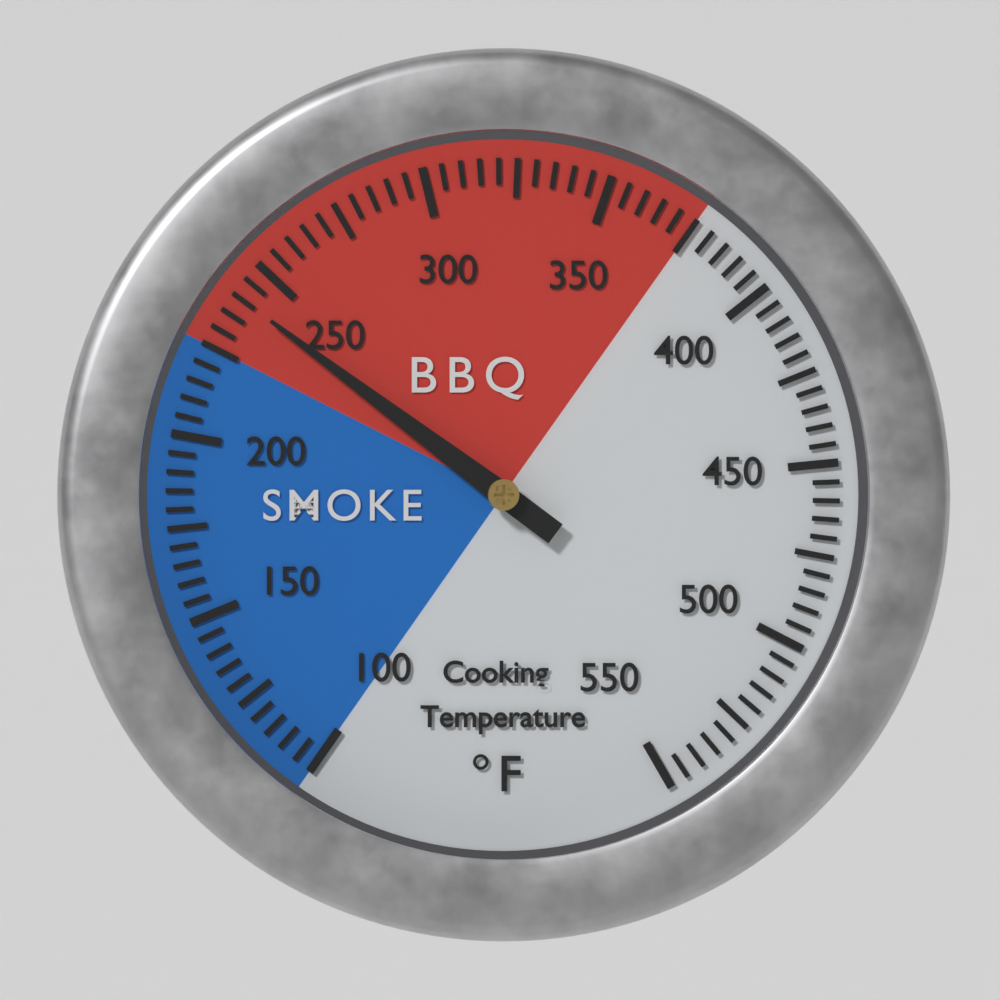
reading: 240 °F
